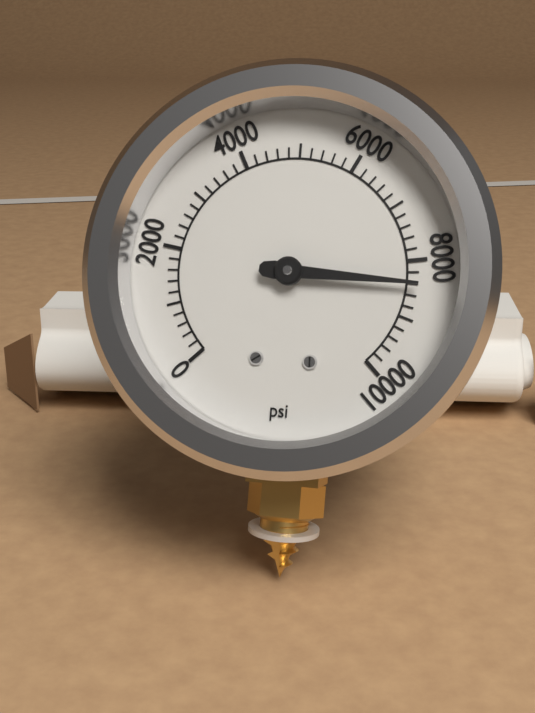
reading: 8400 psi
